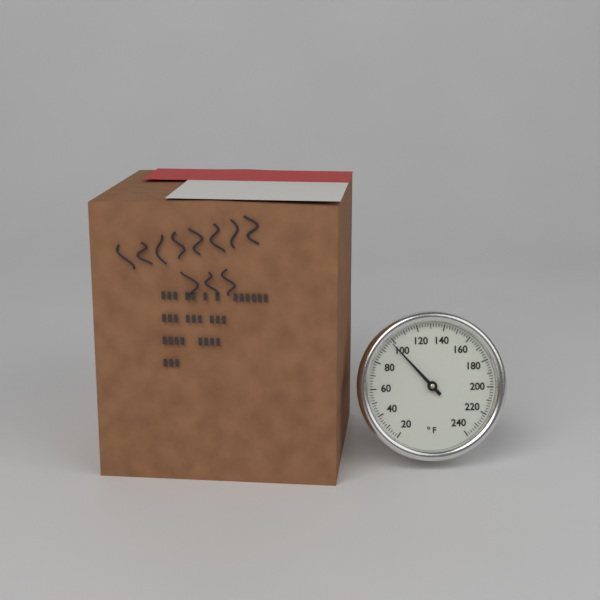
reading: 98 °F
